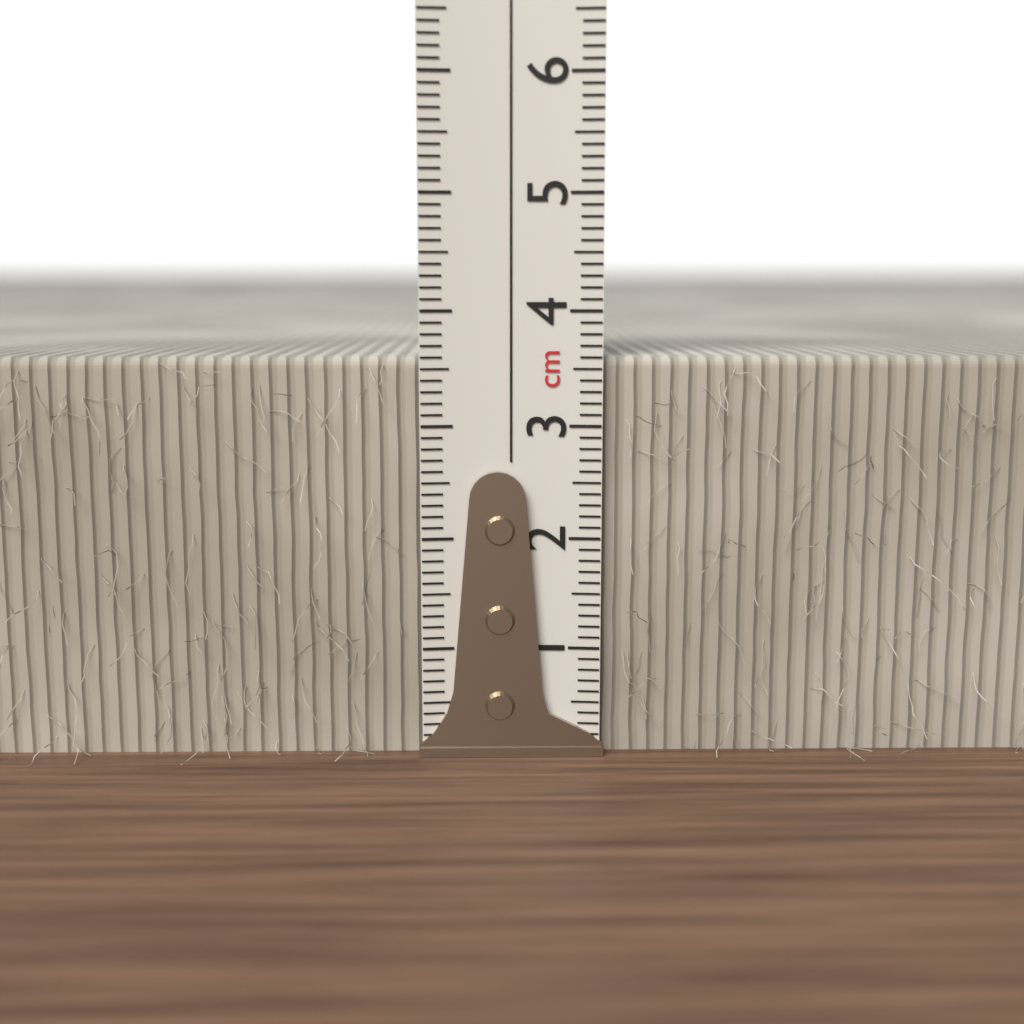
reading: 3.6 cm
